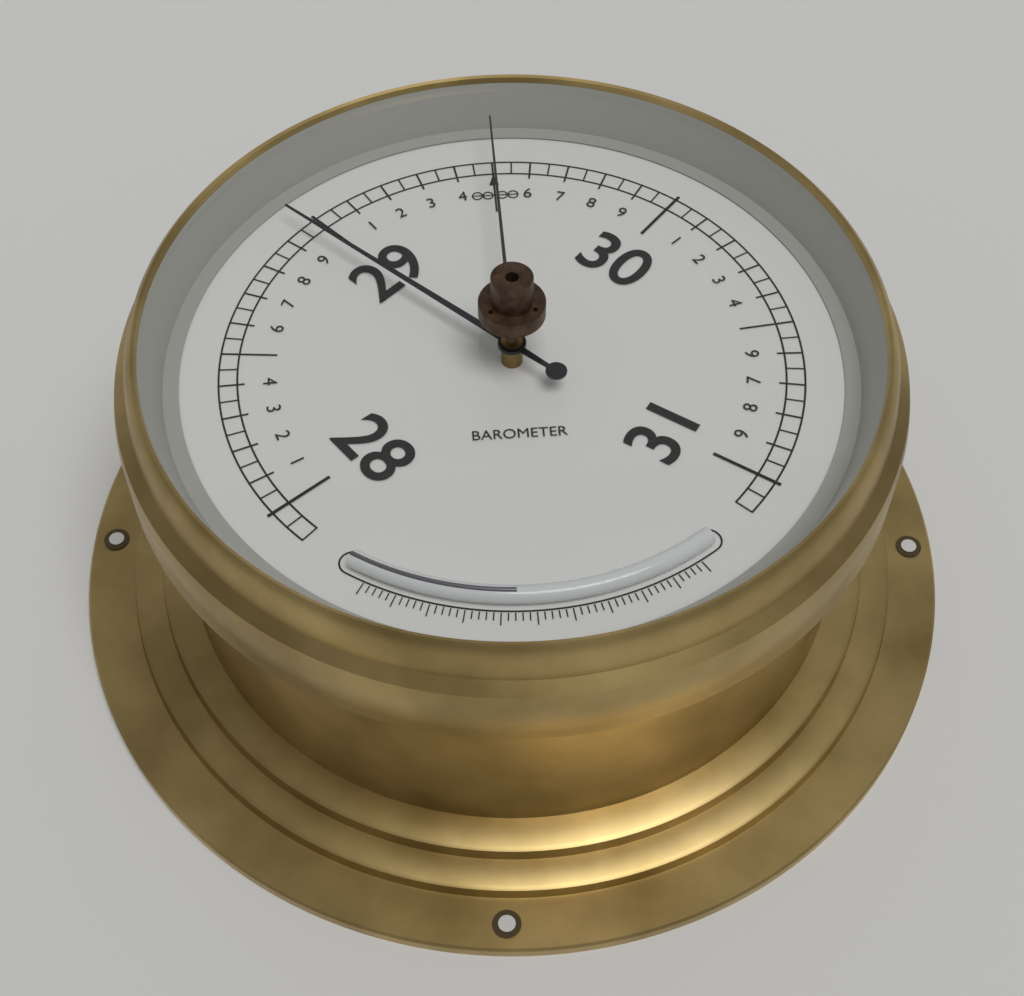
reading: 28.95 (no unit)
